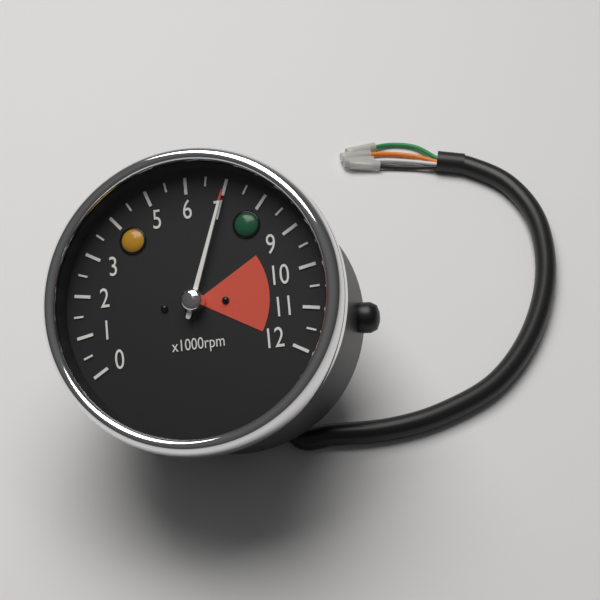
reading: 7.0 x1000rpm
